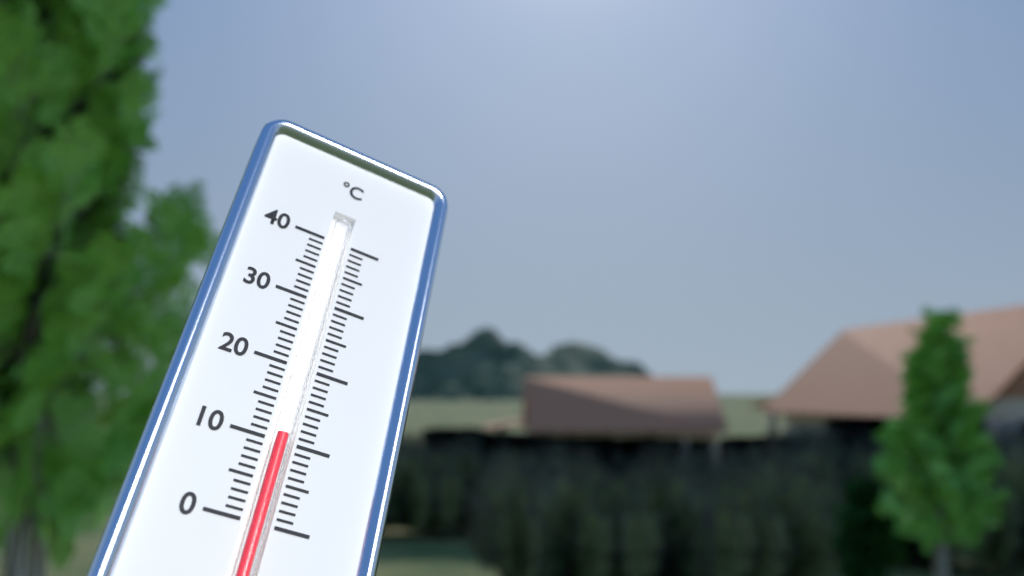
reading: 11 °C
